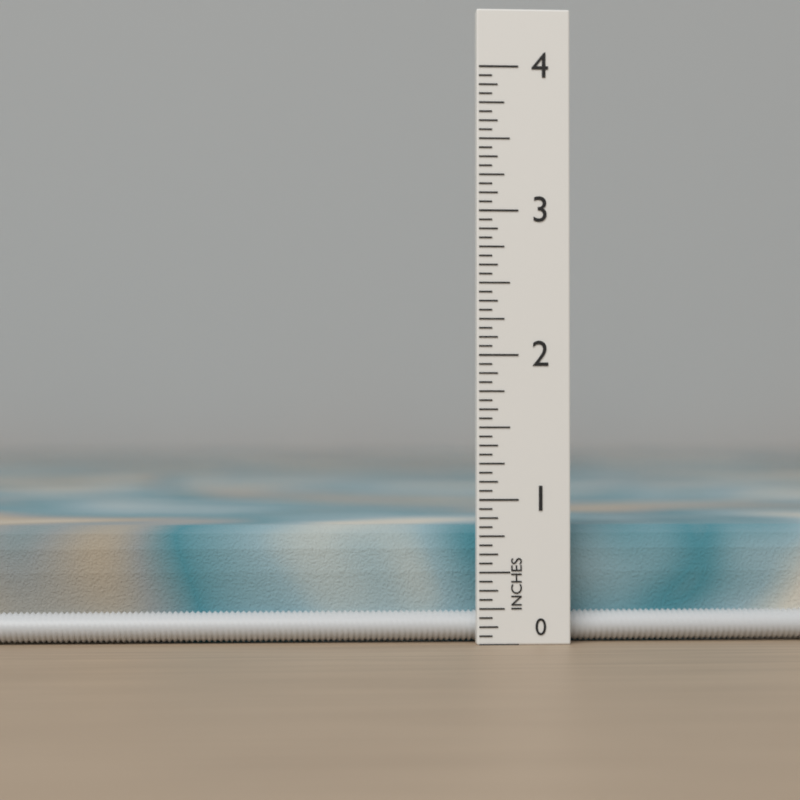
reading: 0.8125 in
